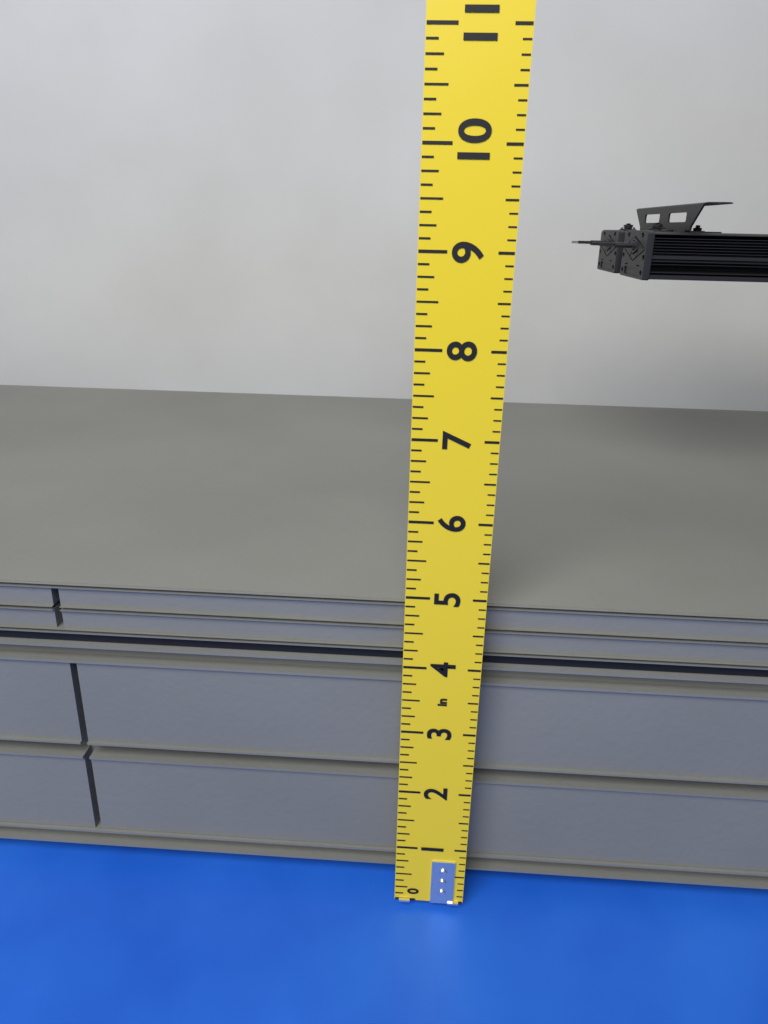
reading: 4.750 in
